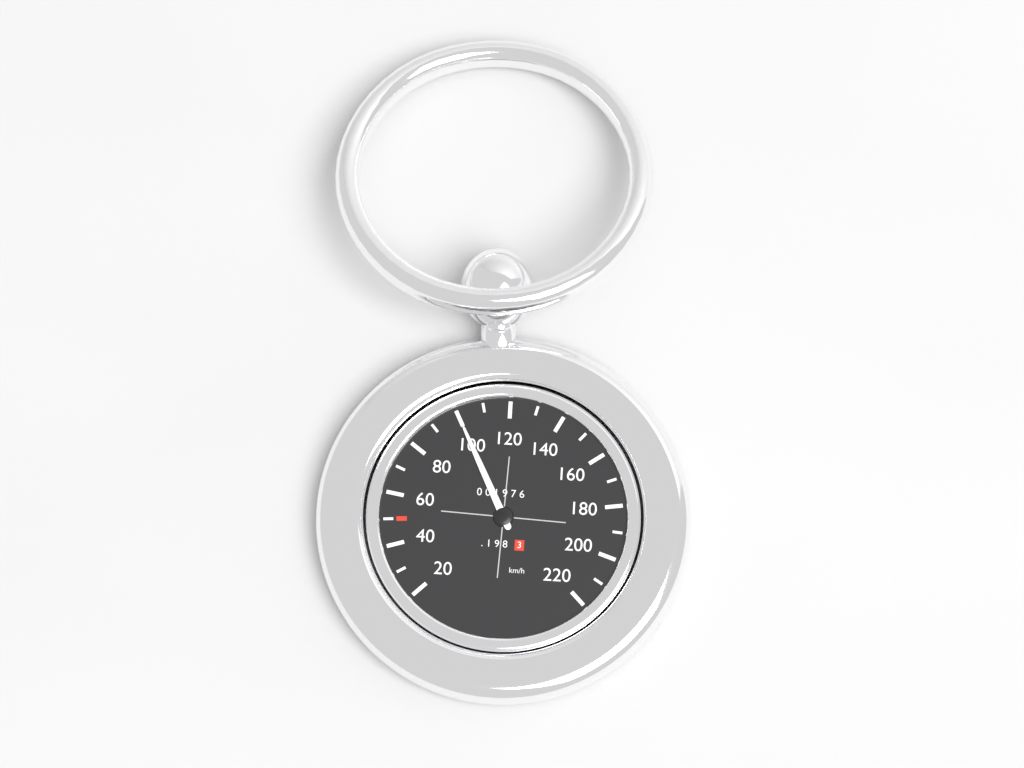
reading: 100 km/h
